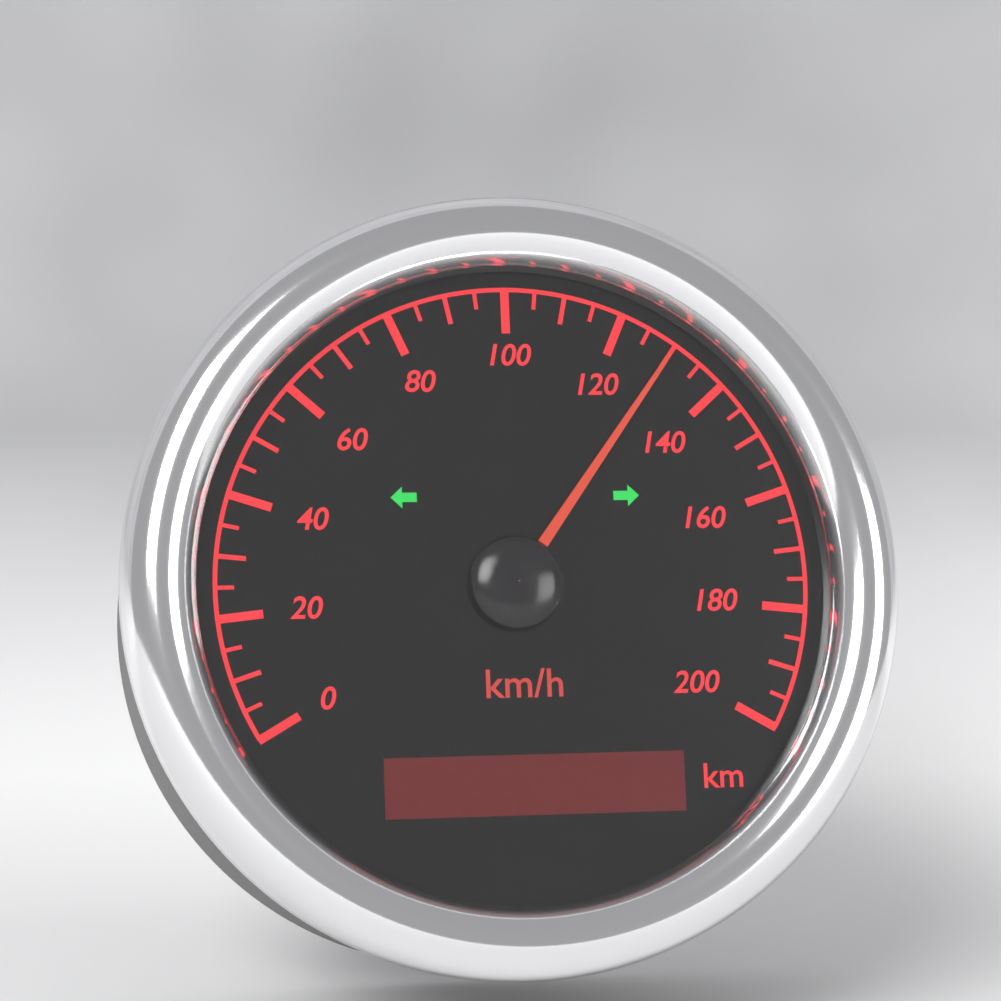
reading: 130 km/h
